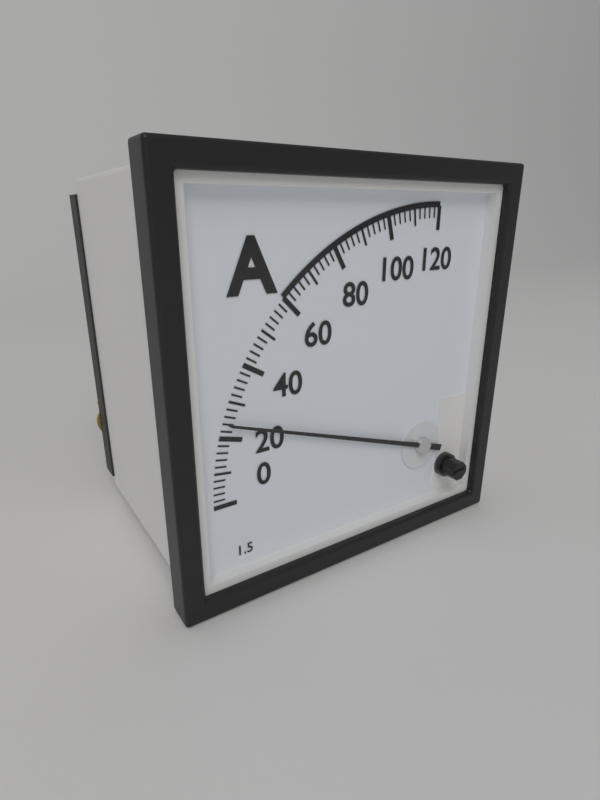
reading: 24 A
